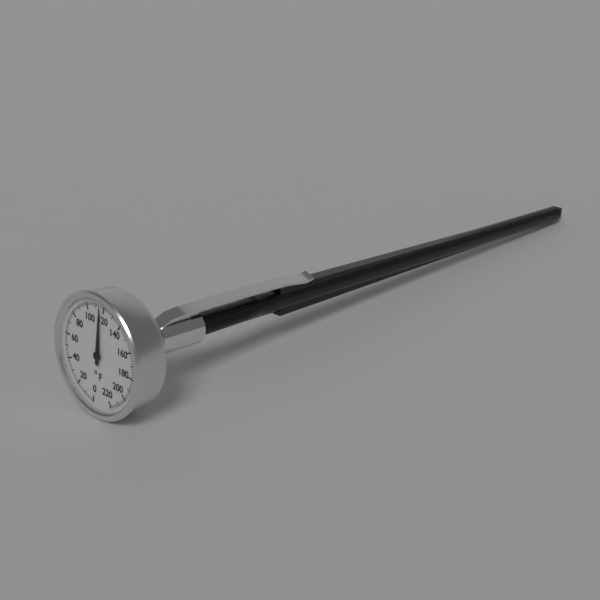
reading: 116 °F
